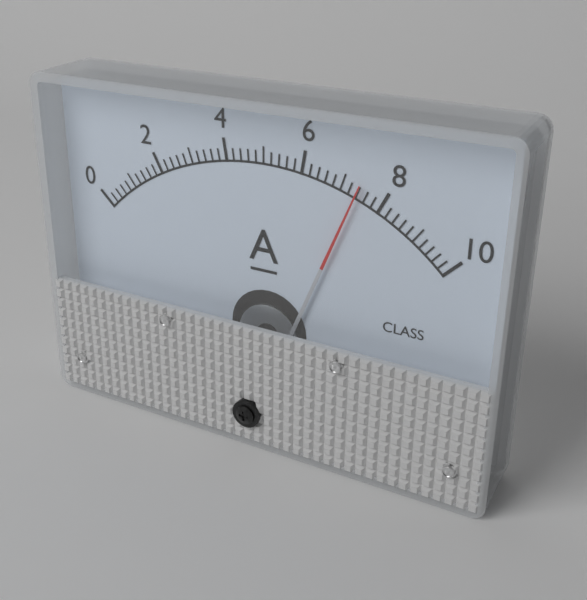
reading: 7.4 A
